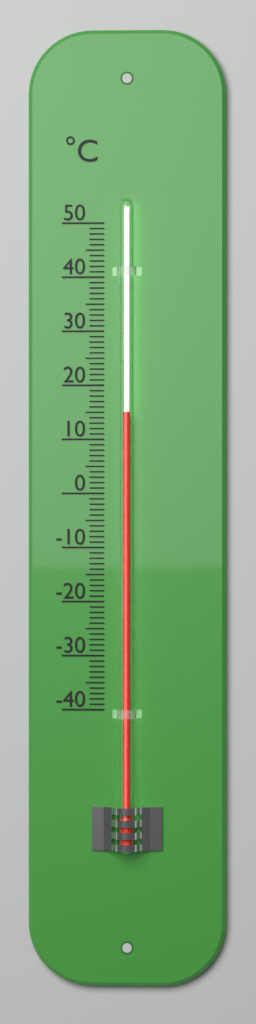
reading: 15 °C
